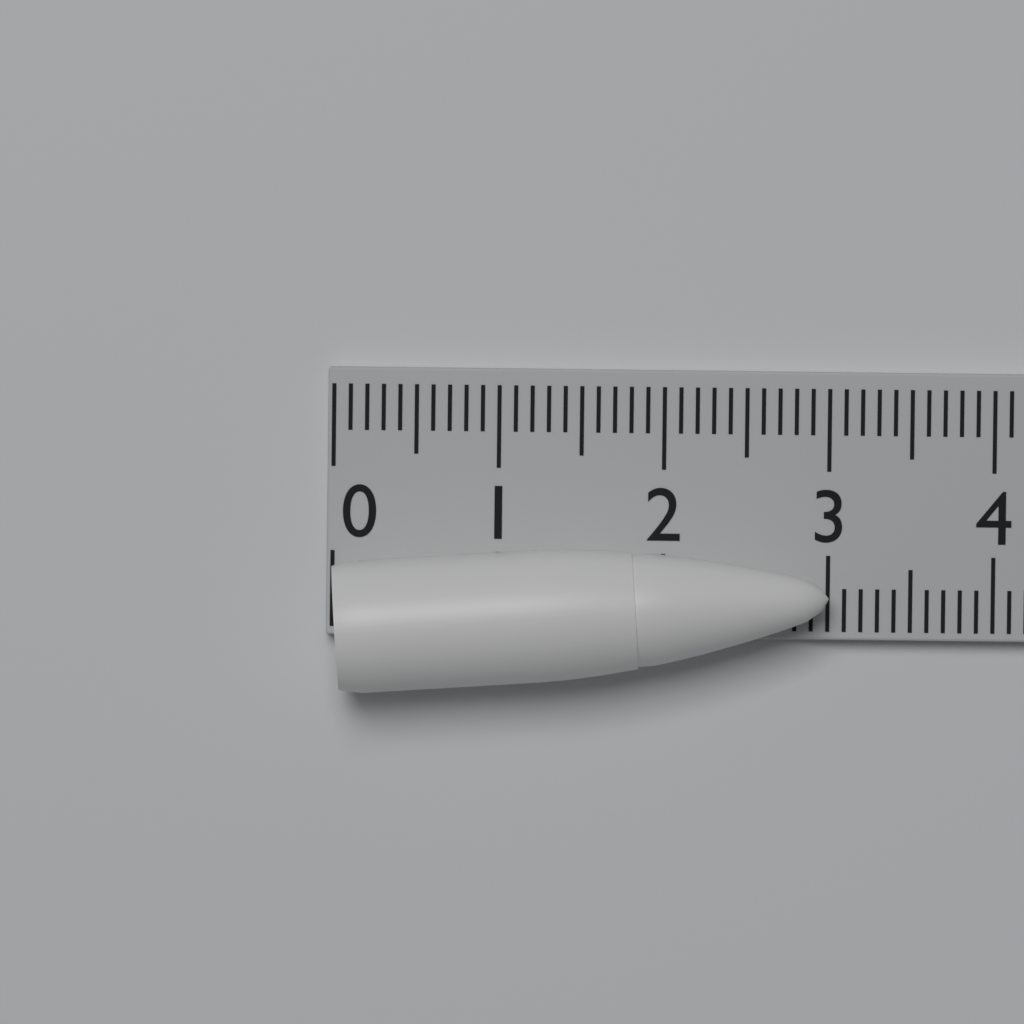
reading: 3.0 (no unit)
